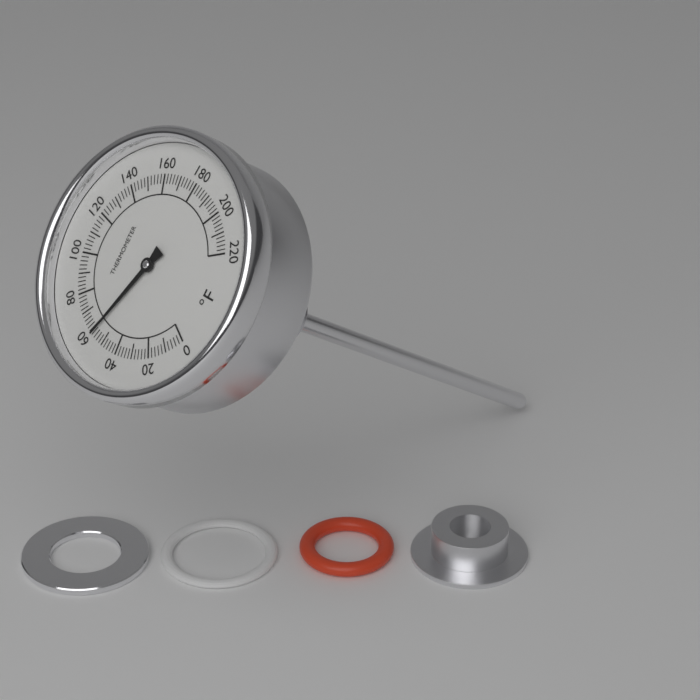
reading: 58 °F
